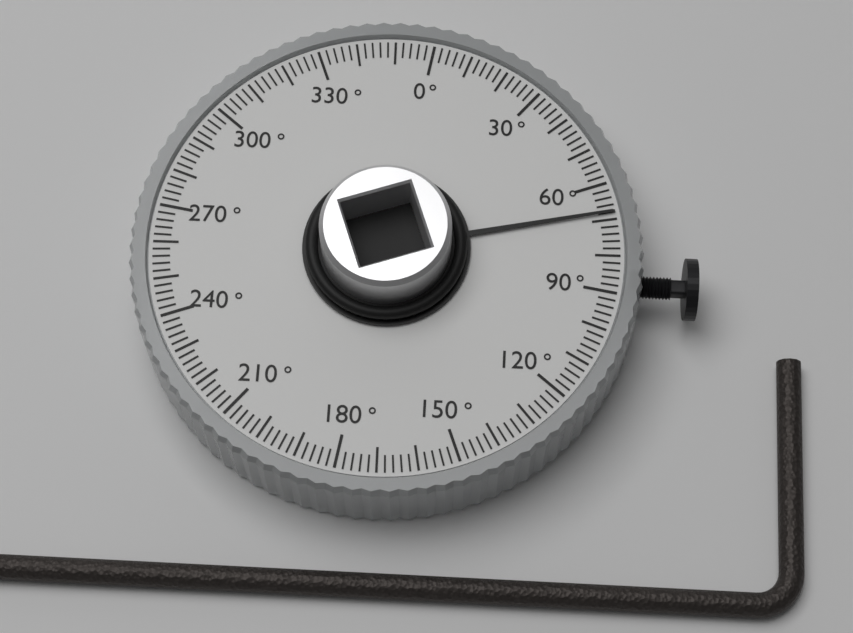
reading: 68 °
